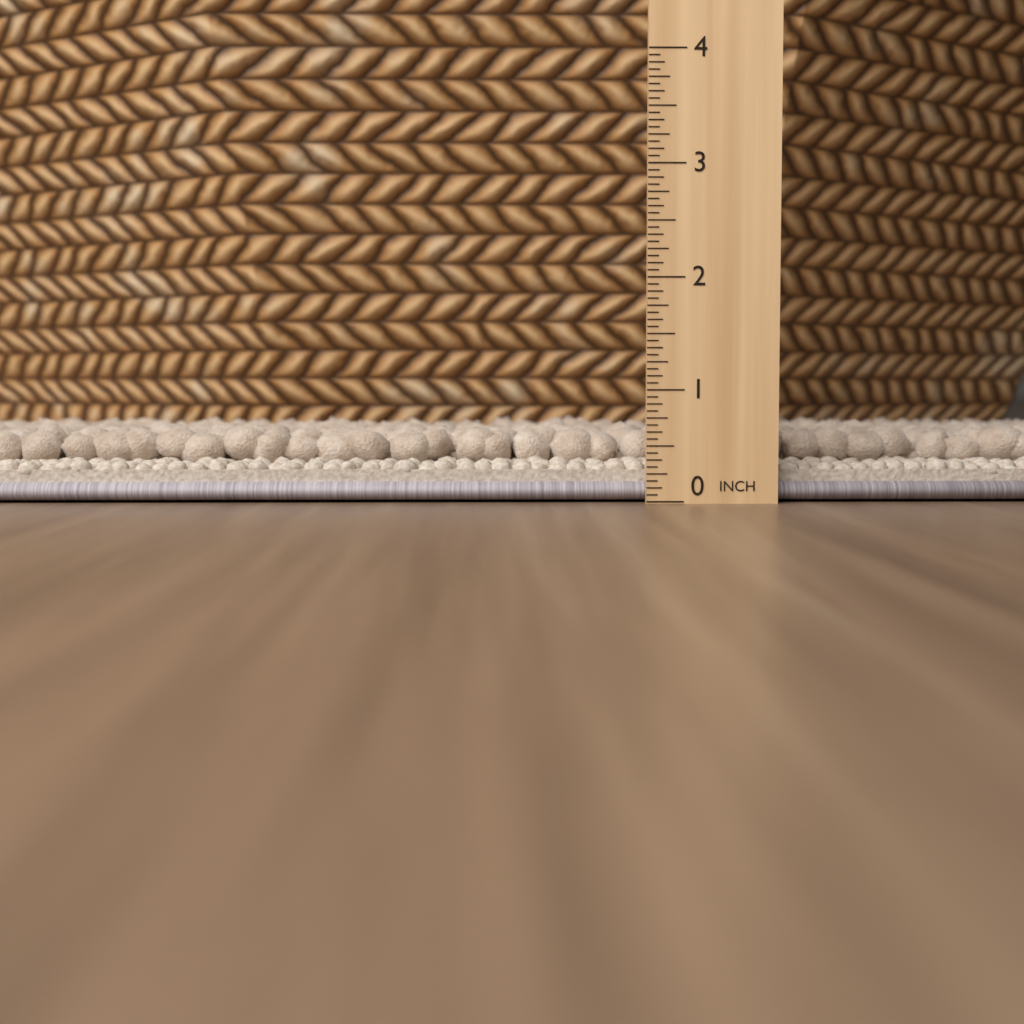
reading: 0.6875 in
